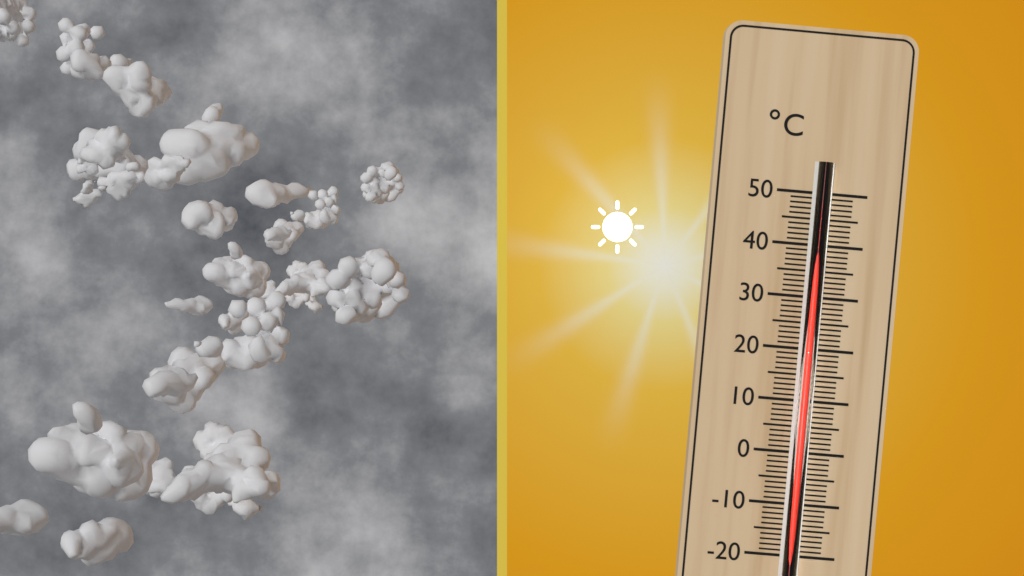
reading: 38 °C
